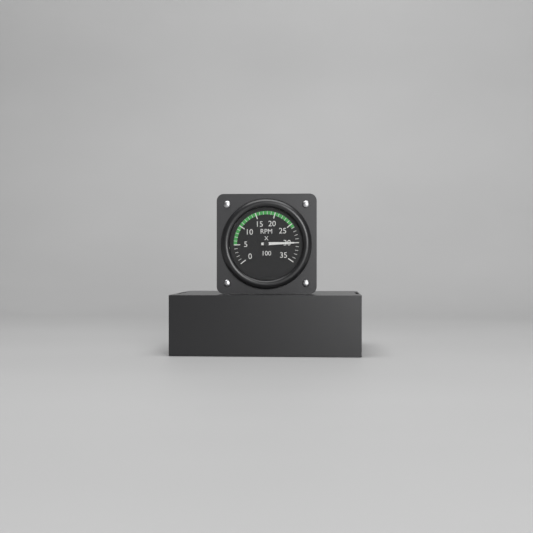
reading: 30 RPM x 100
